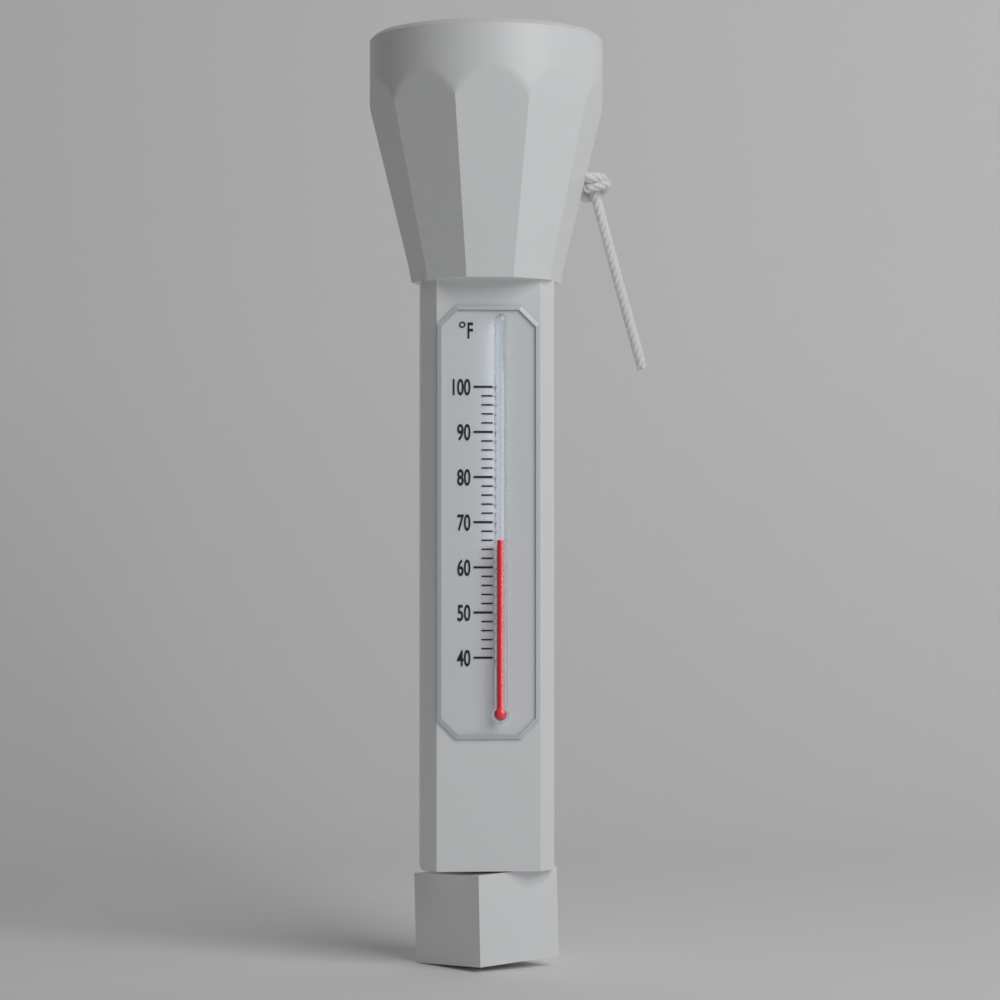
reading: 66 °F
